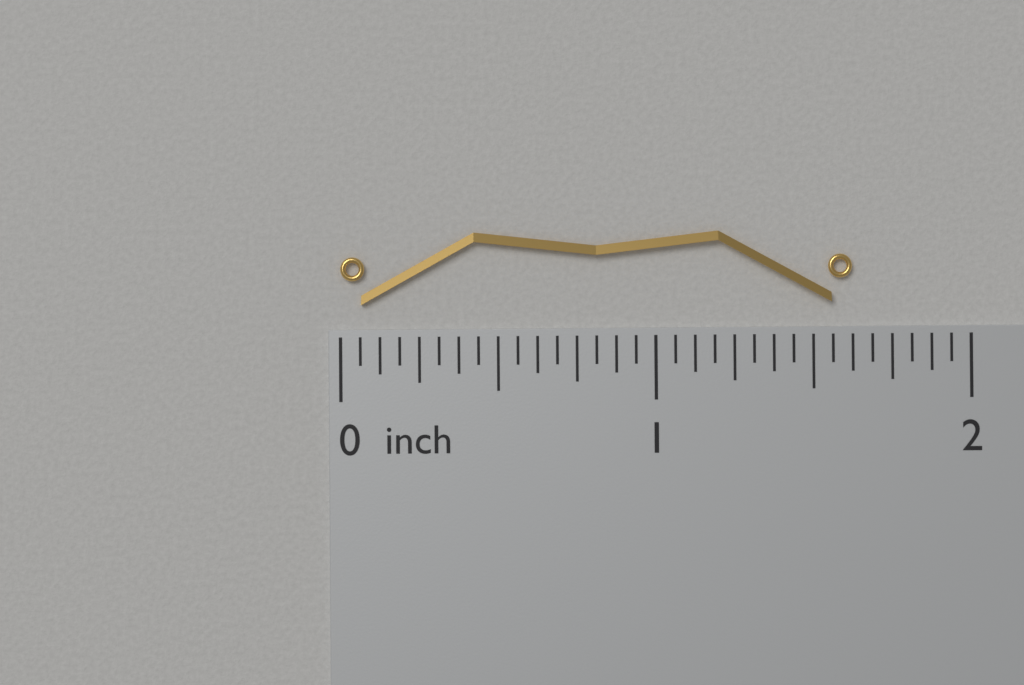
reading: 1.6250 inch
